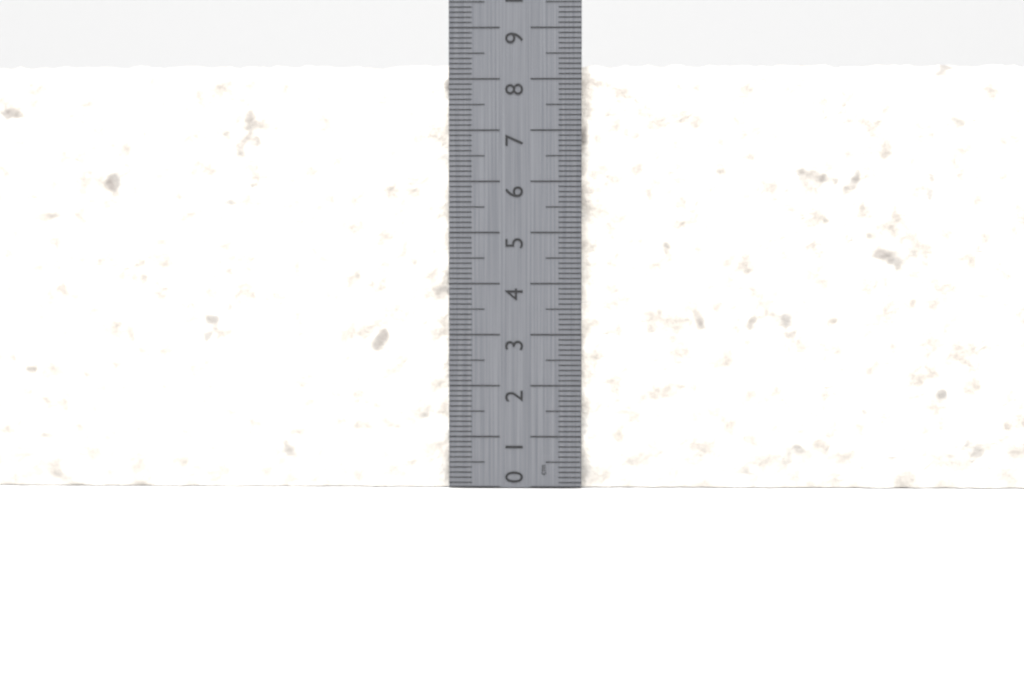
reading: 8.3 cm
